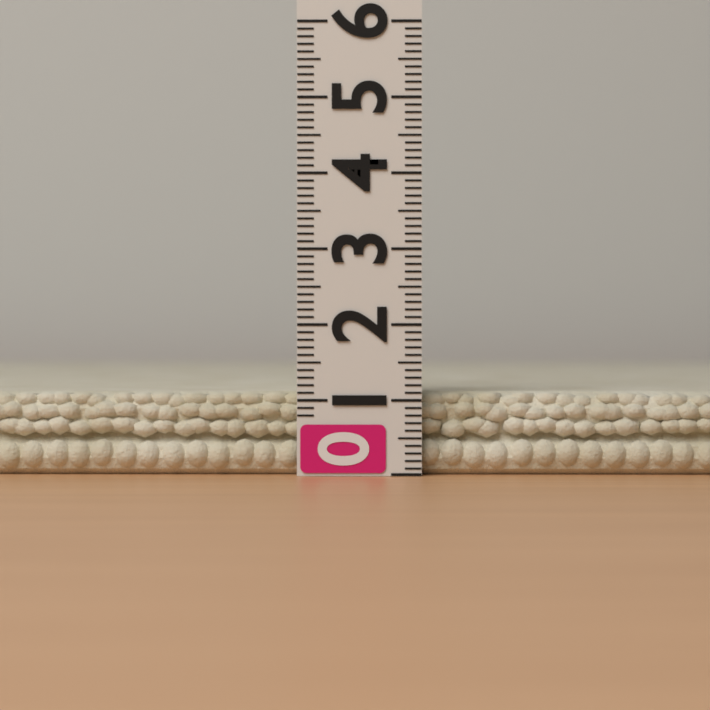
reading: 1.1 (no unit)
